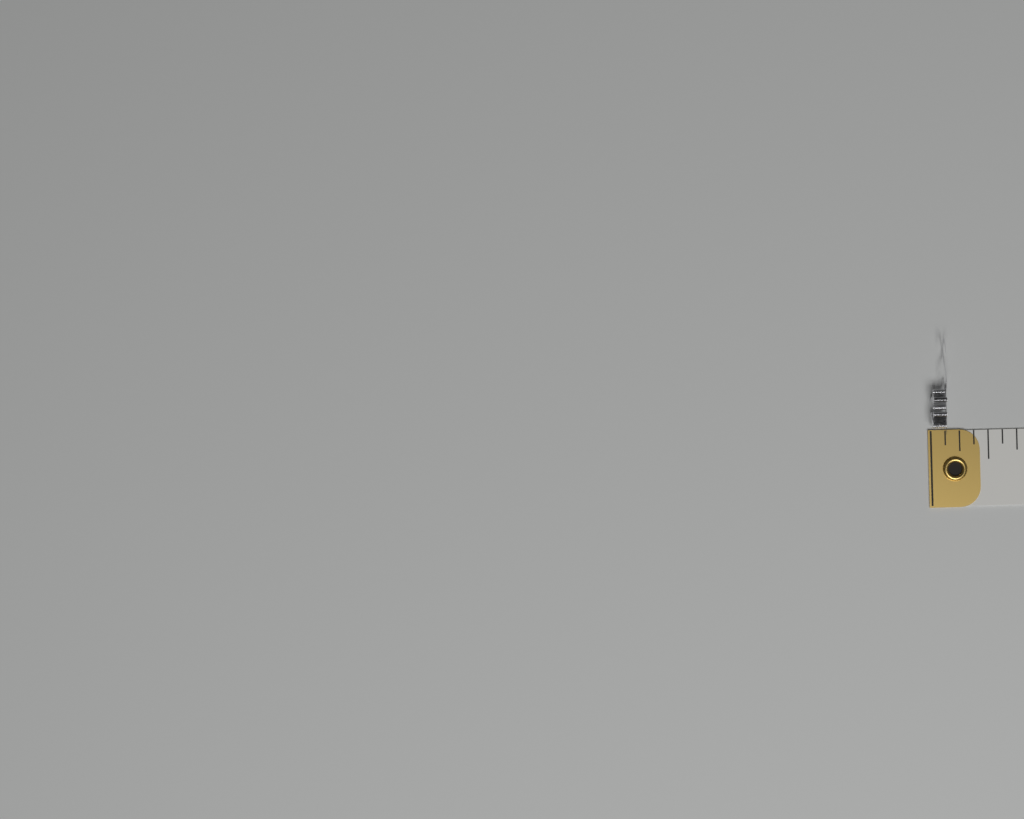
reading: 0.125 in
